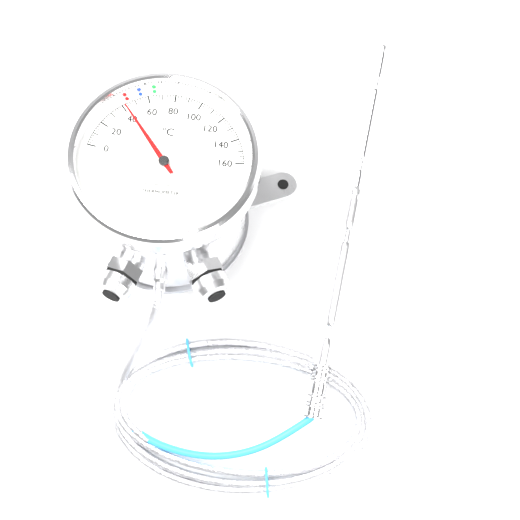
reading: 42 °C
